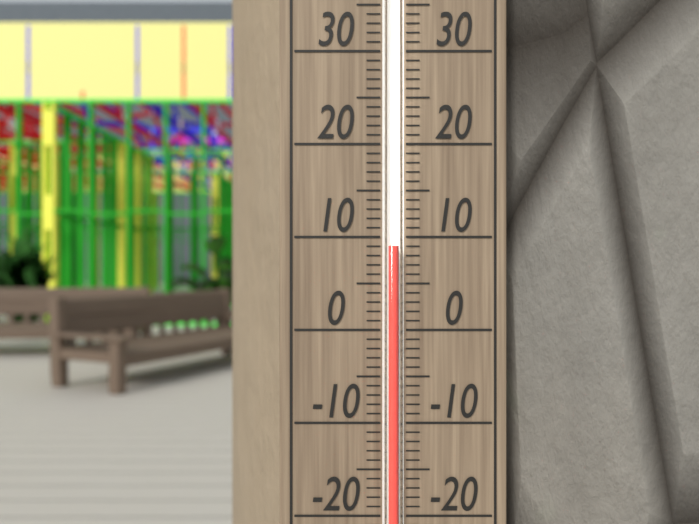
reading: 9 °C
